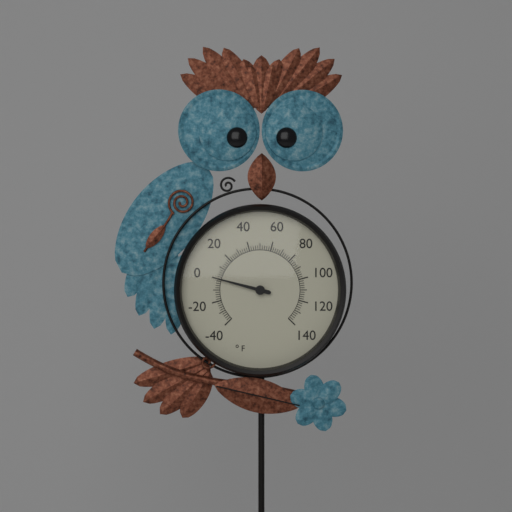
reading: 0 °F
